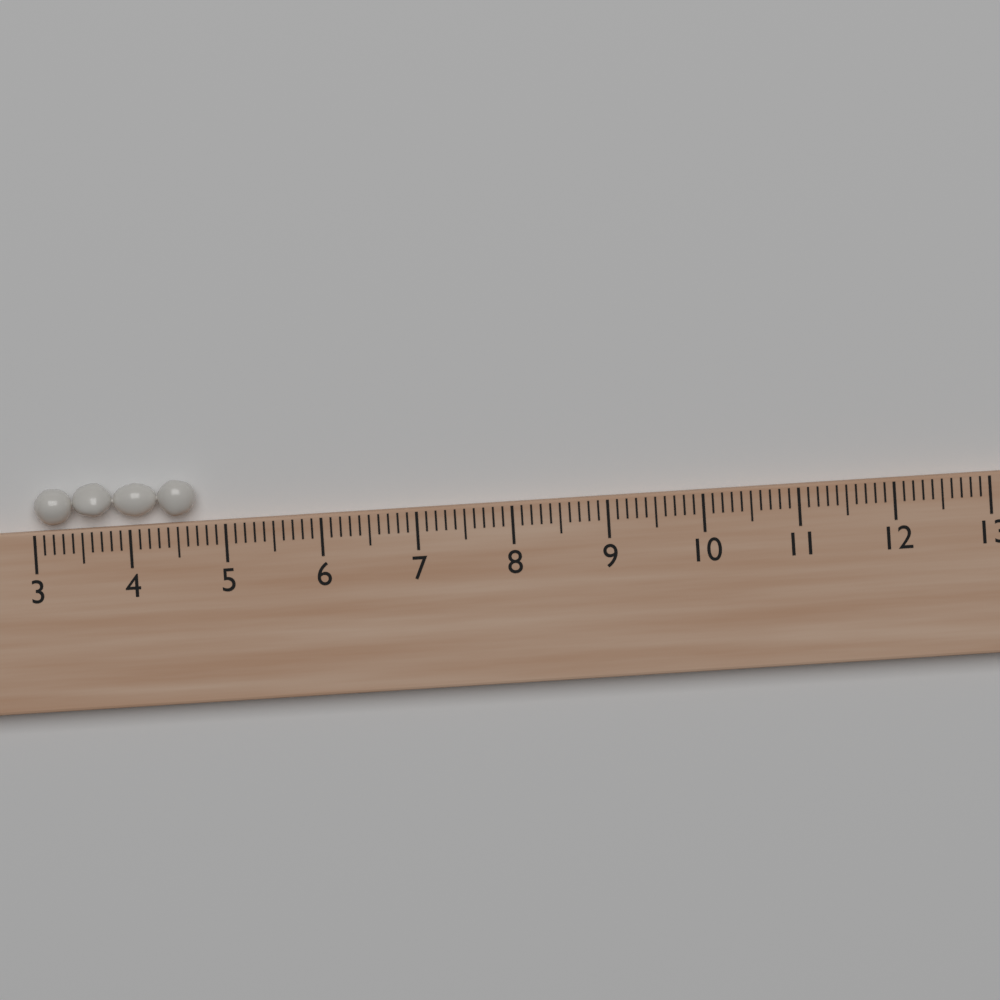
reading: 4.7 (no unit)
